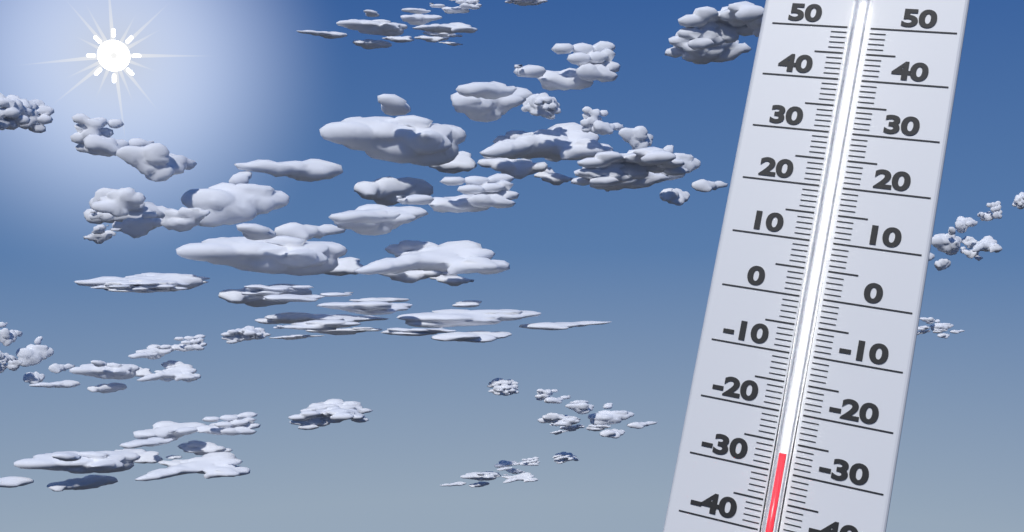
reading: -27 (no unit)
